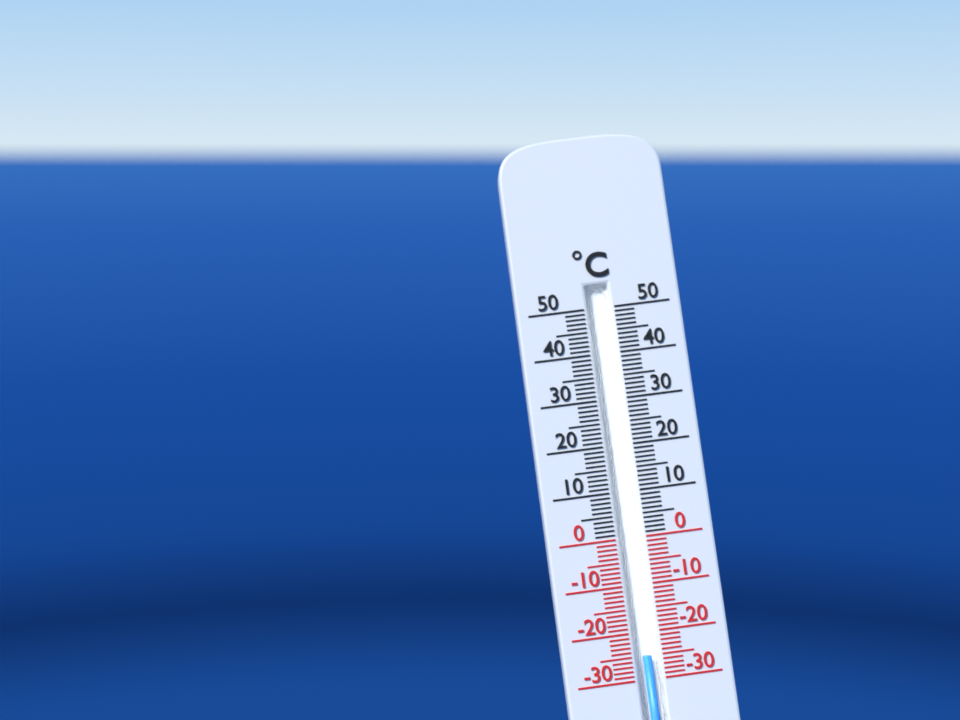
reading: -25 °C
